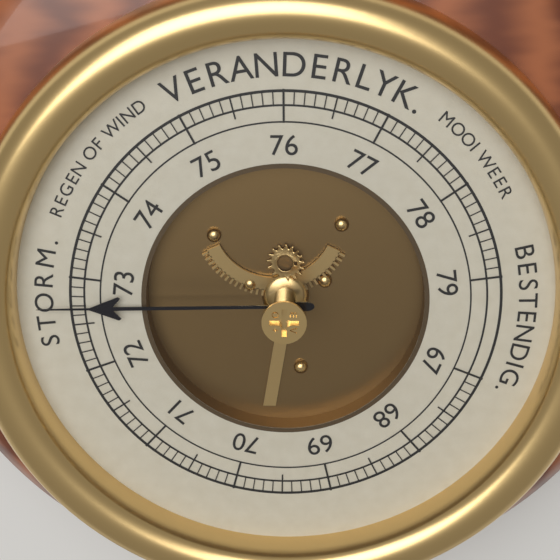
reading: 72.7 (no unit)
